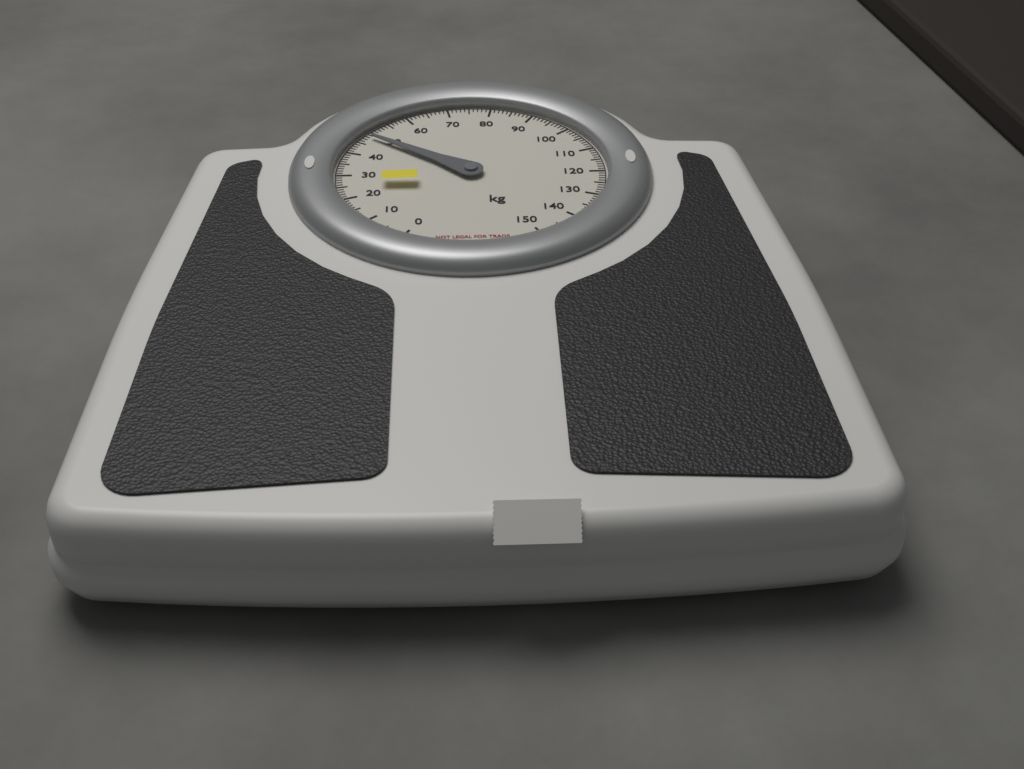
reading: 48 kg
